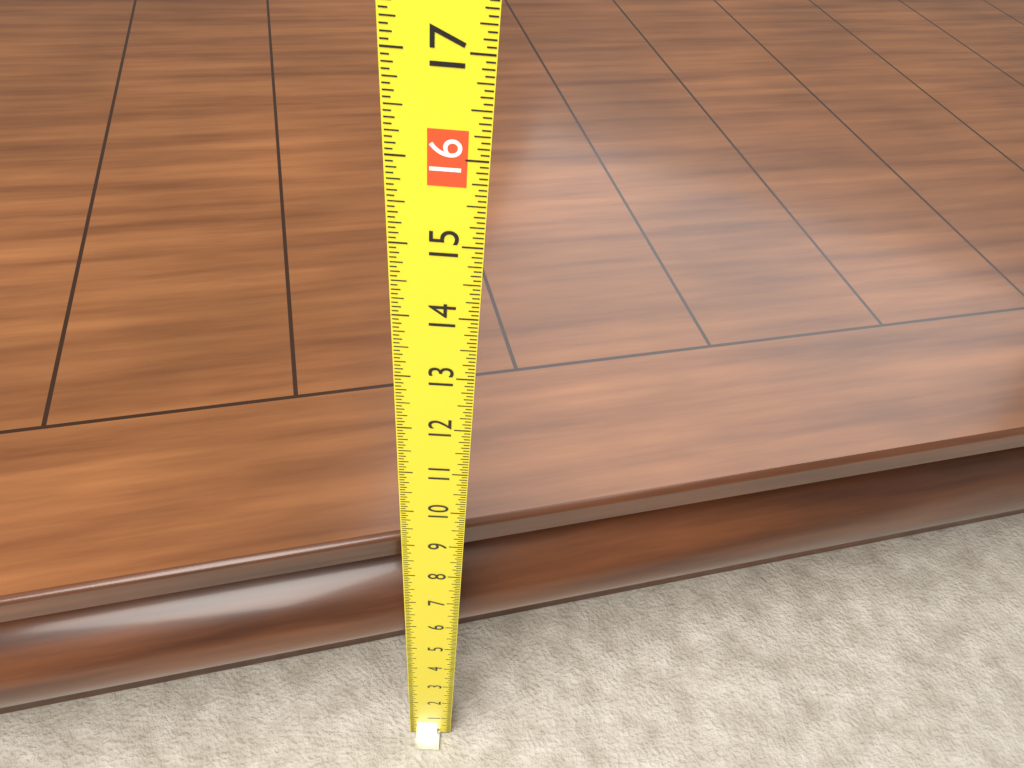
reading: 8.4375 (no unit)
